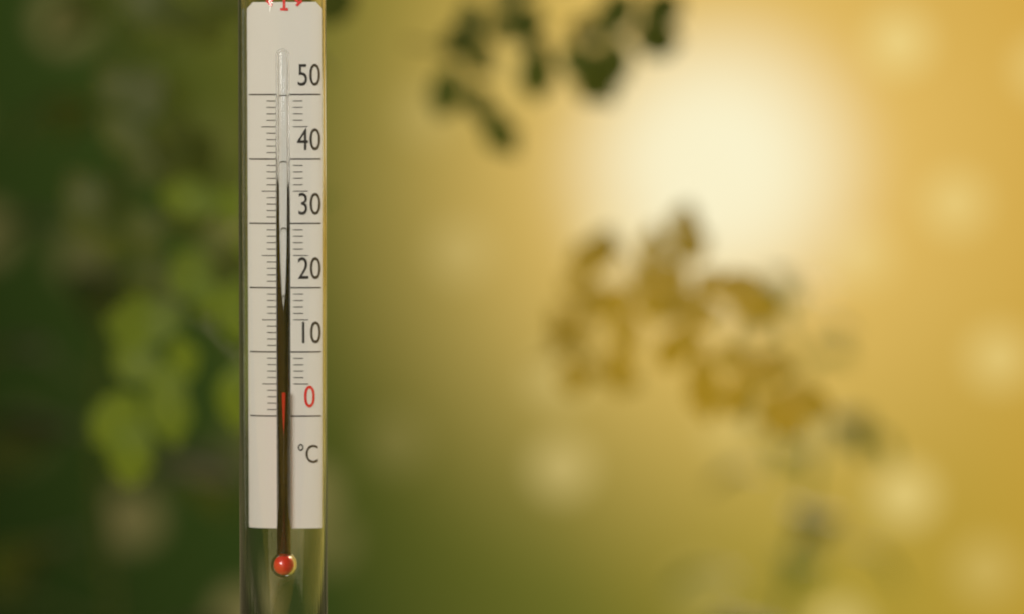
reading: 4 °C
